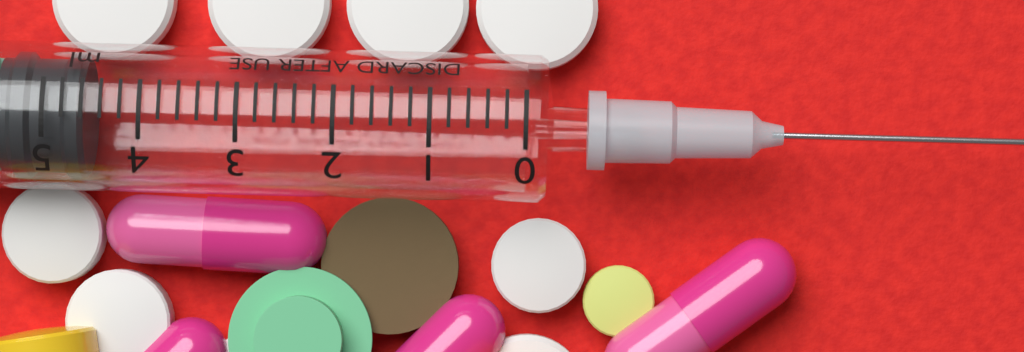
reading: 4.6 ml
